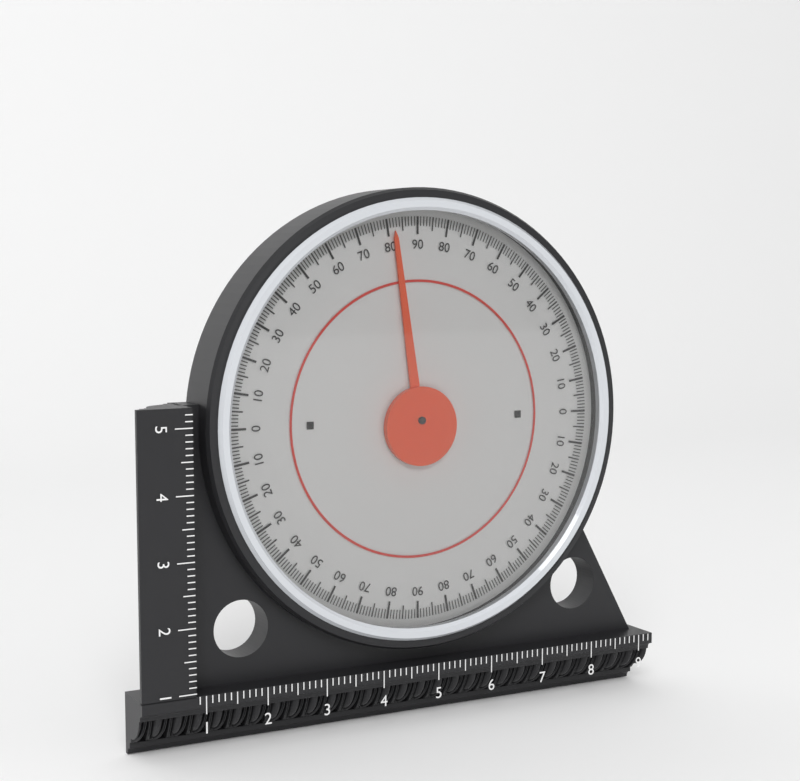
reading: 82 (no unit)
